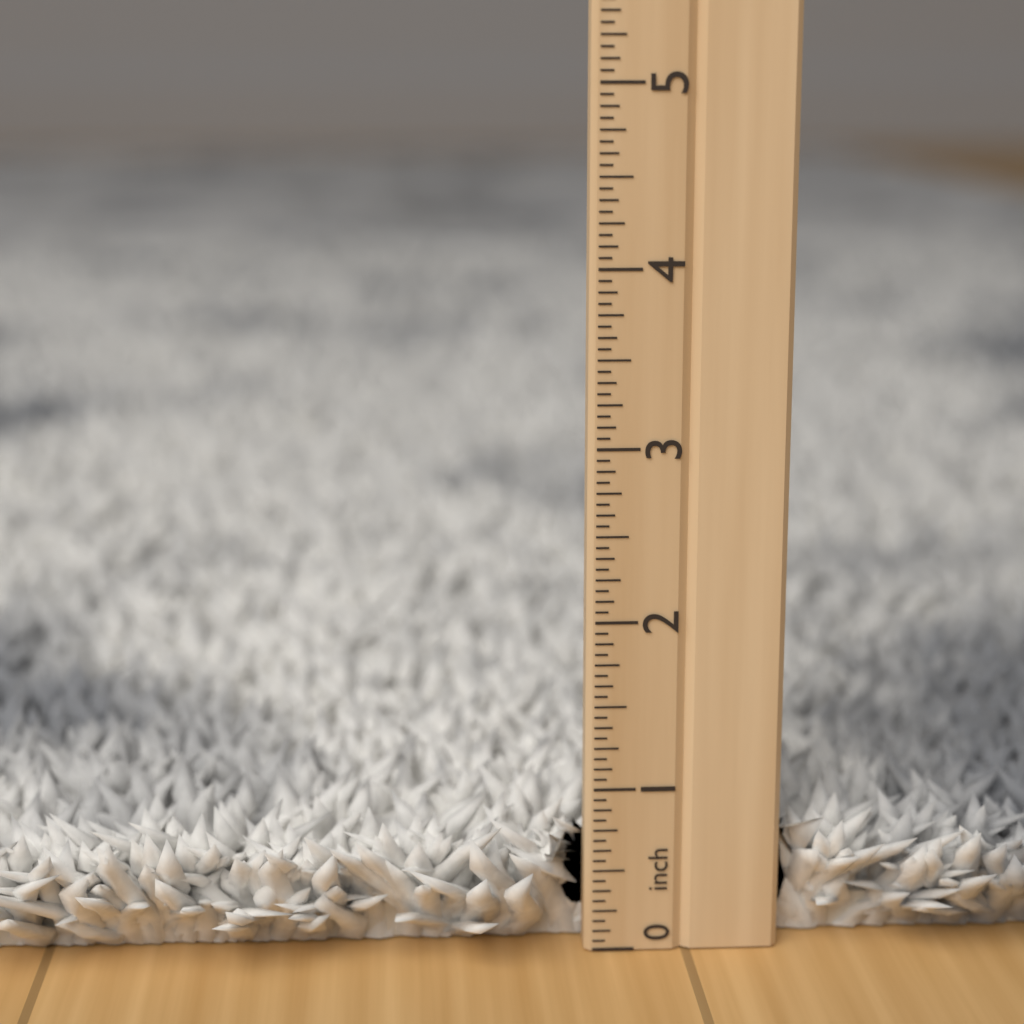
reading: 0.8750 inch
